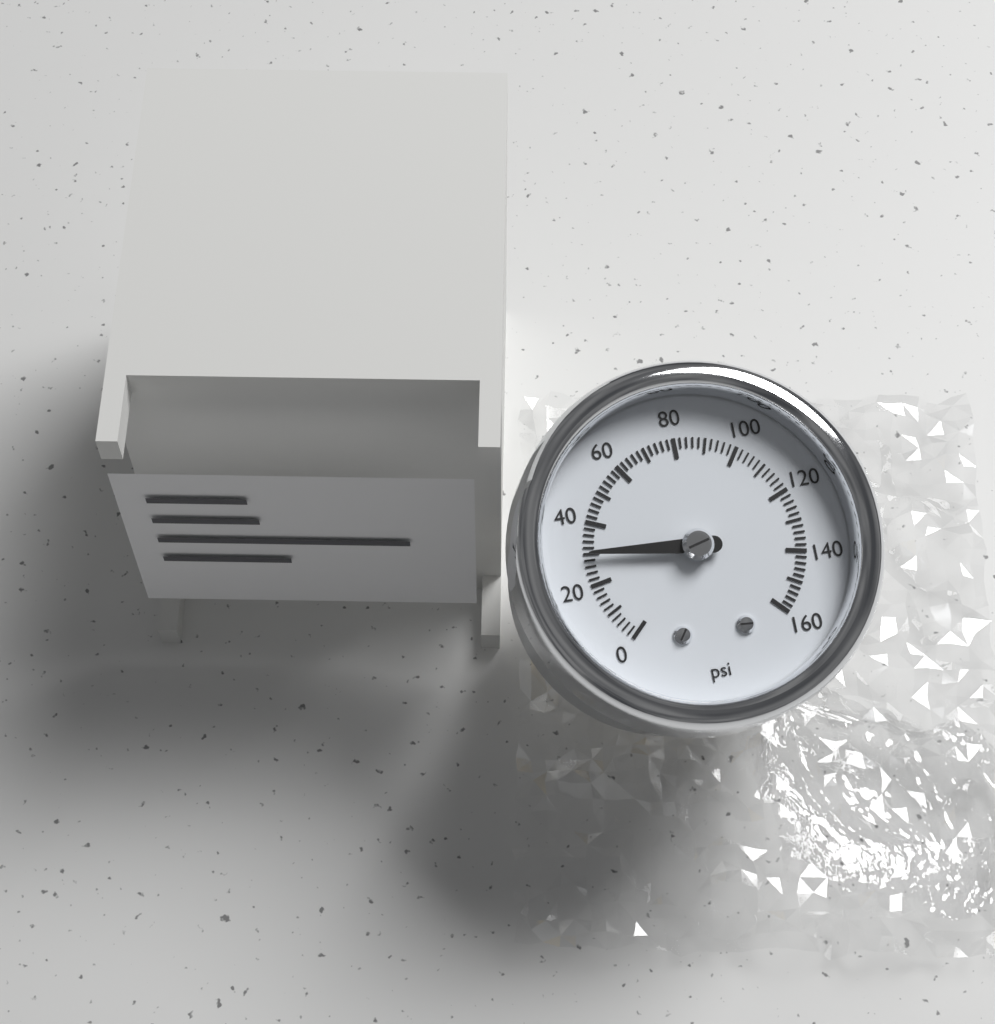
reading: 30 psi
